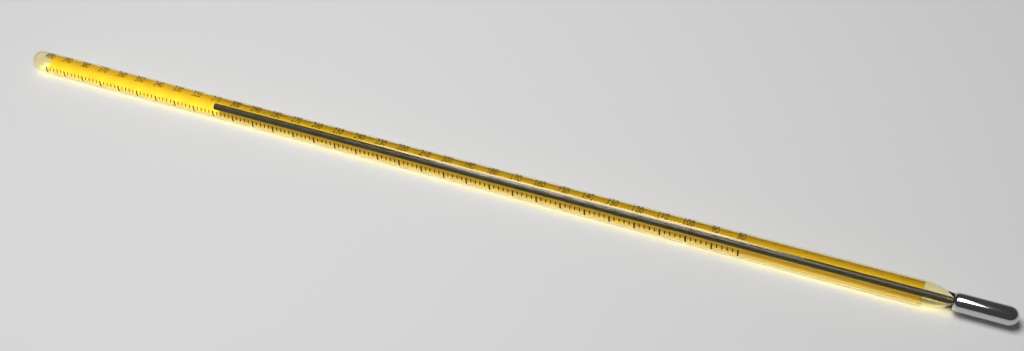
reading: 312 (no unit)
